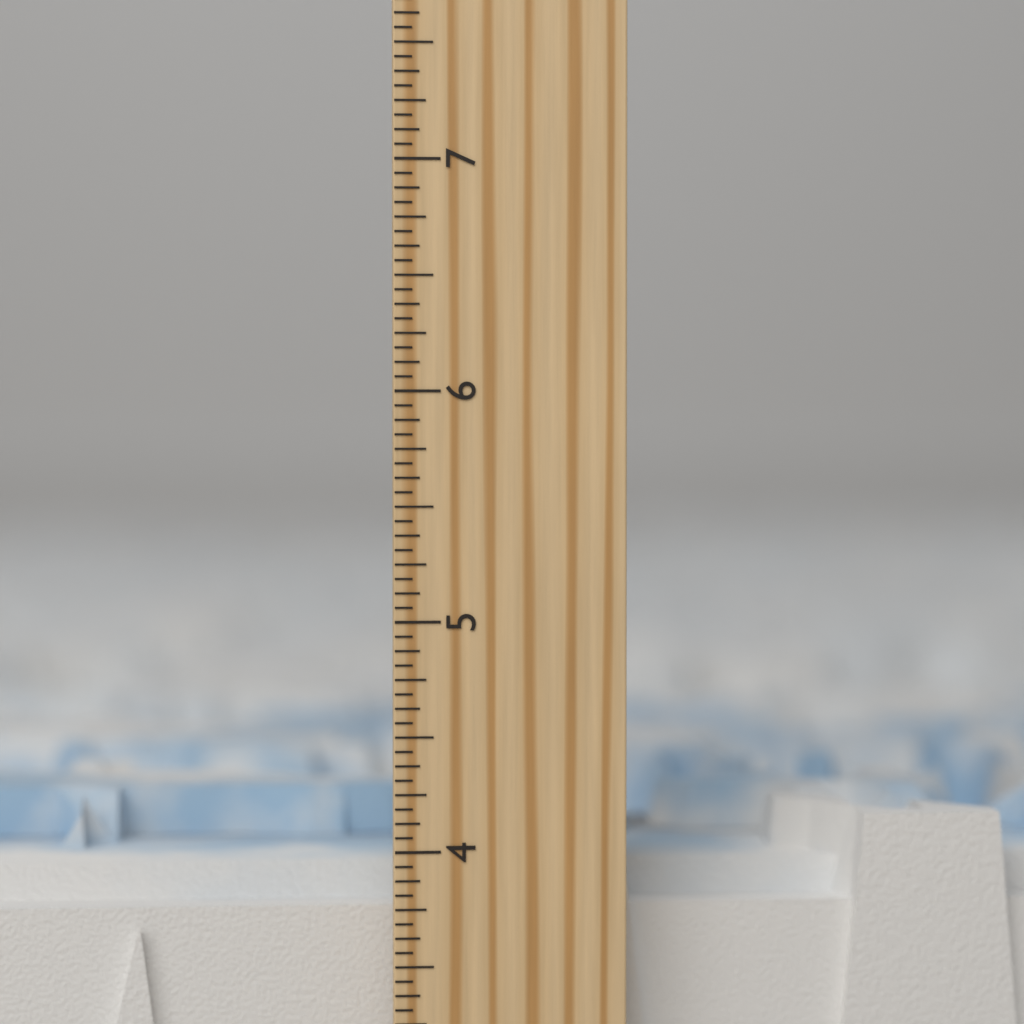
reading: 4.1250 inch
